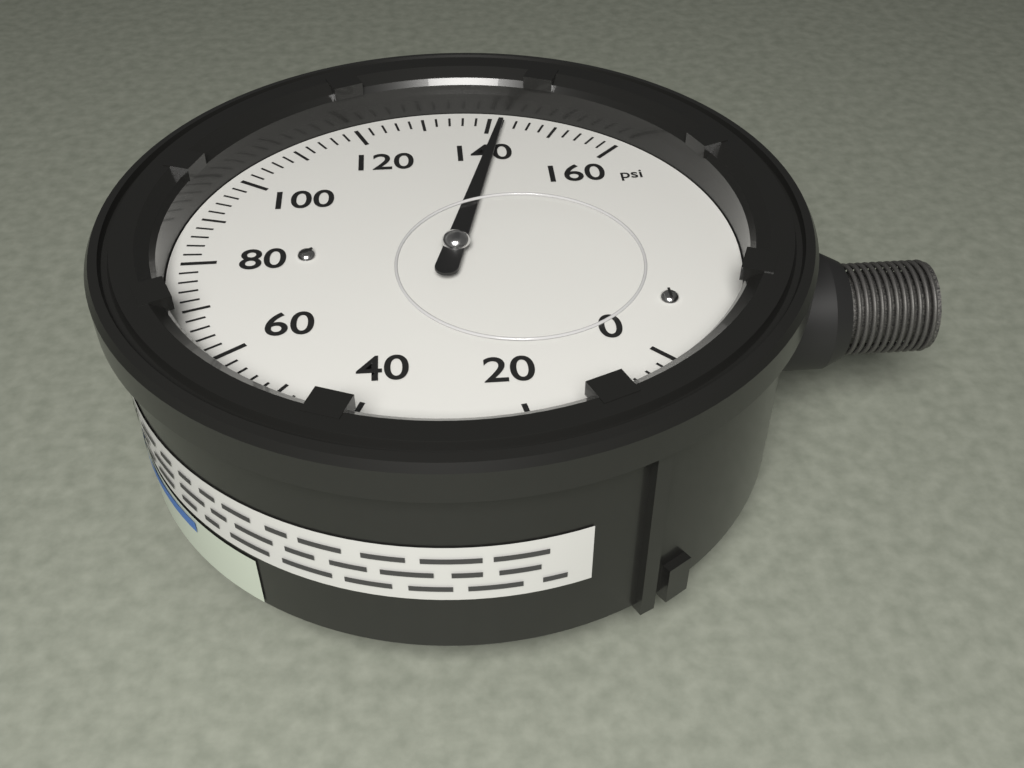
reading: 142 psi
